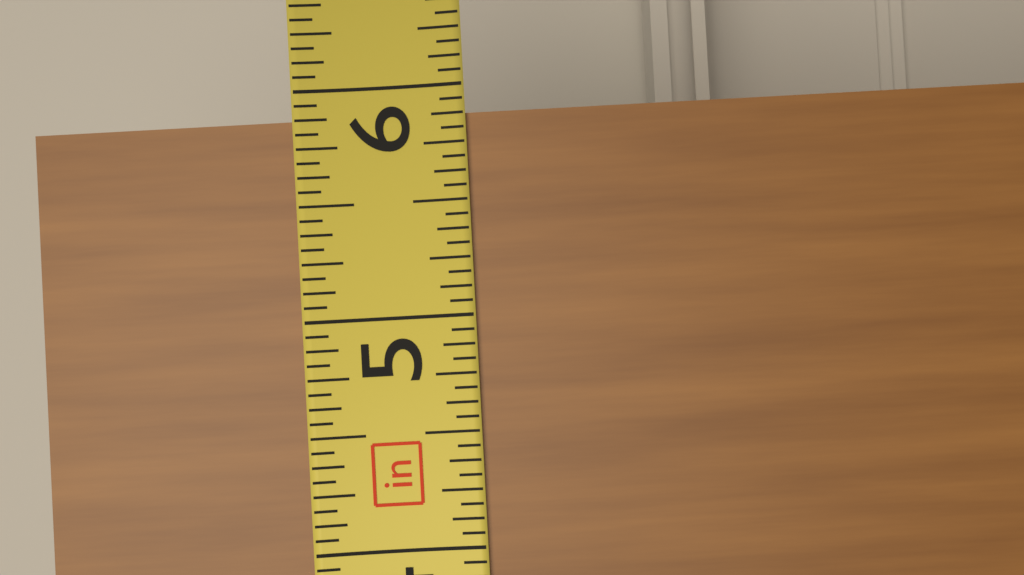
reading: 5.8750 in
